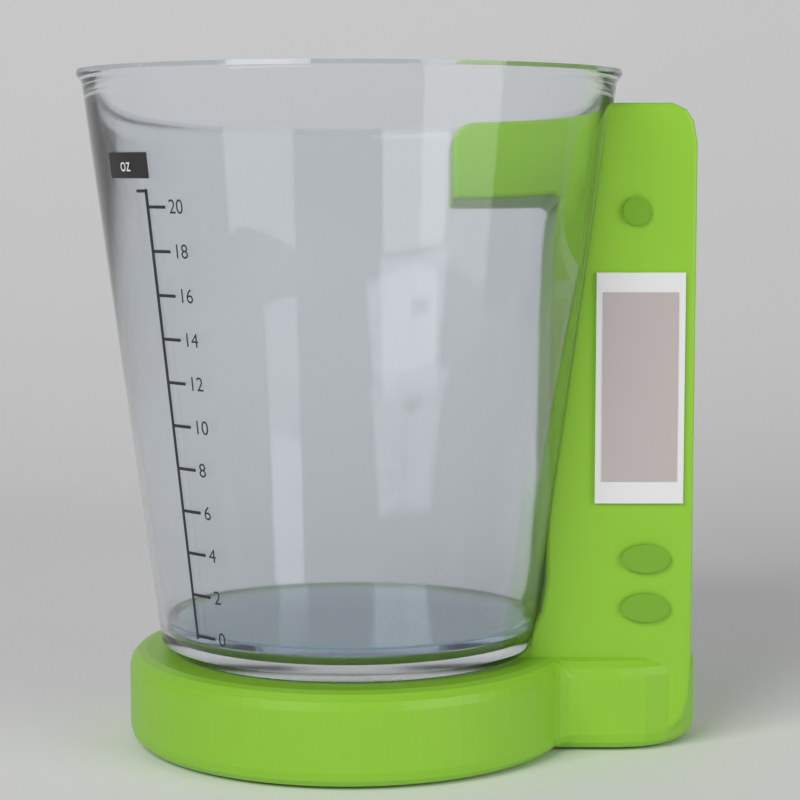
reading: 0 oz
